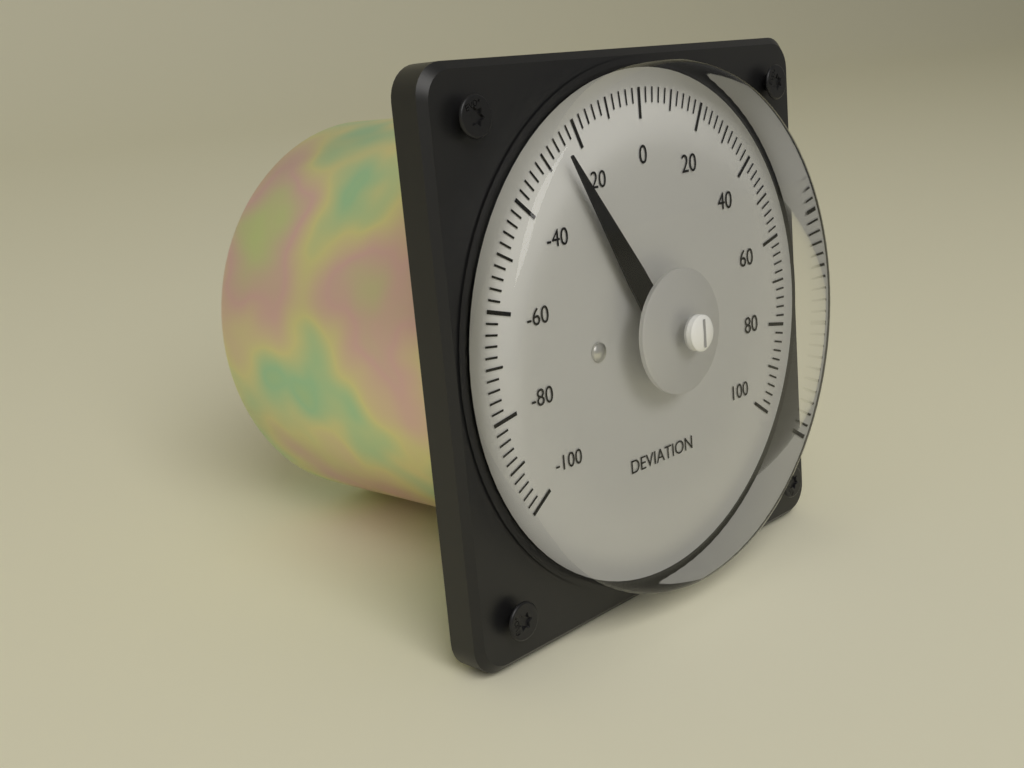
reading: -26 (no unit)
